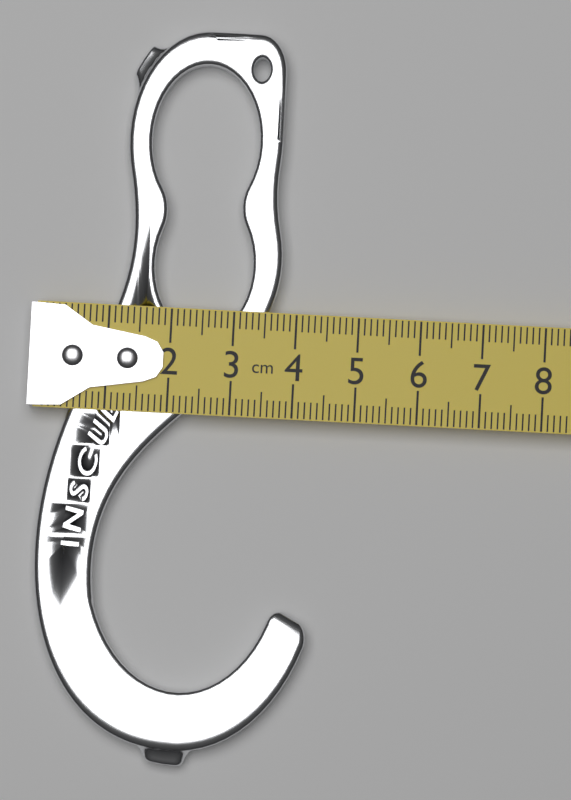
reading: 4.4 cm
